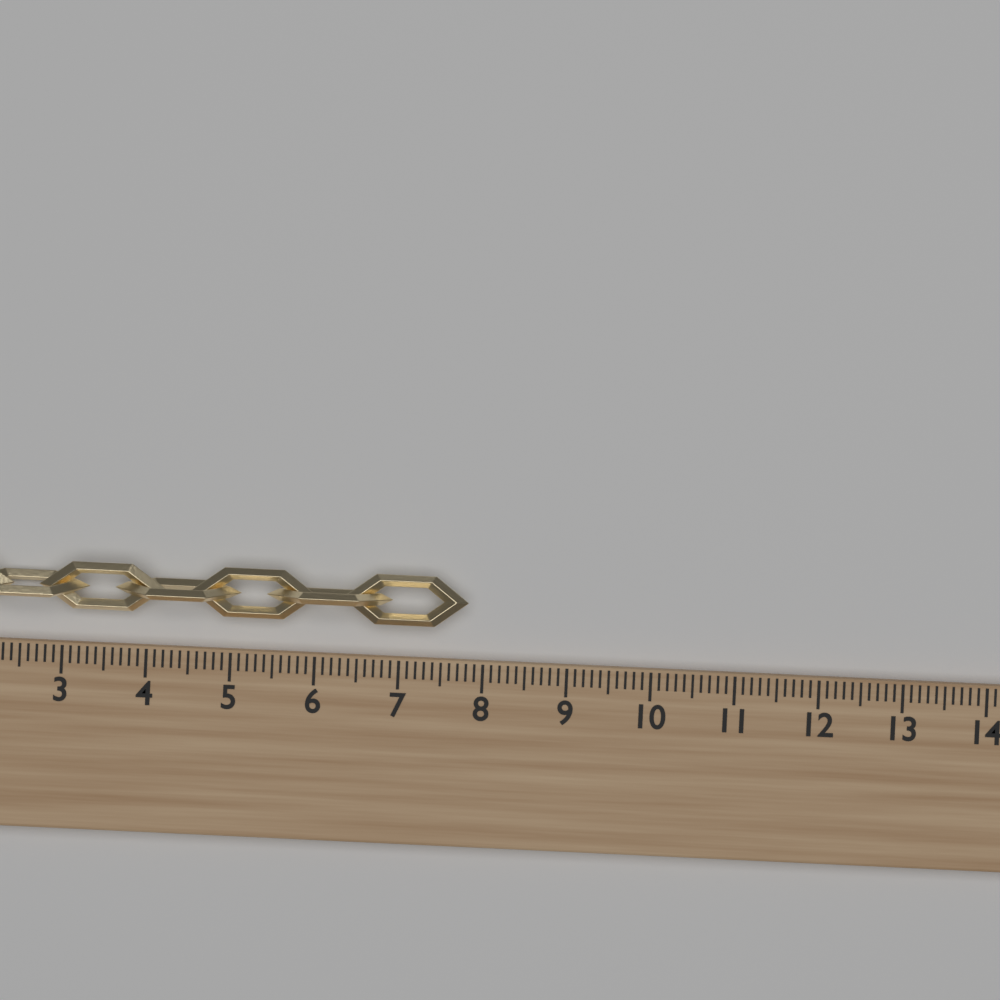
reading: 7.8 (no unit)
